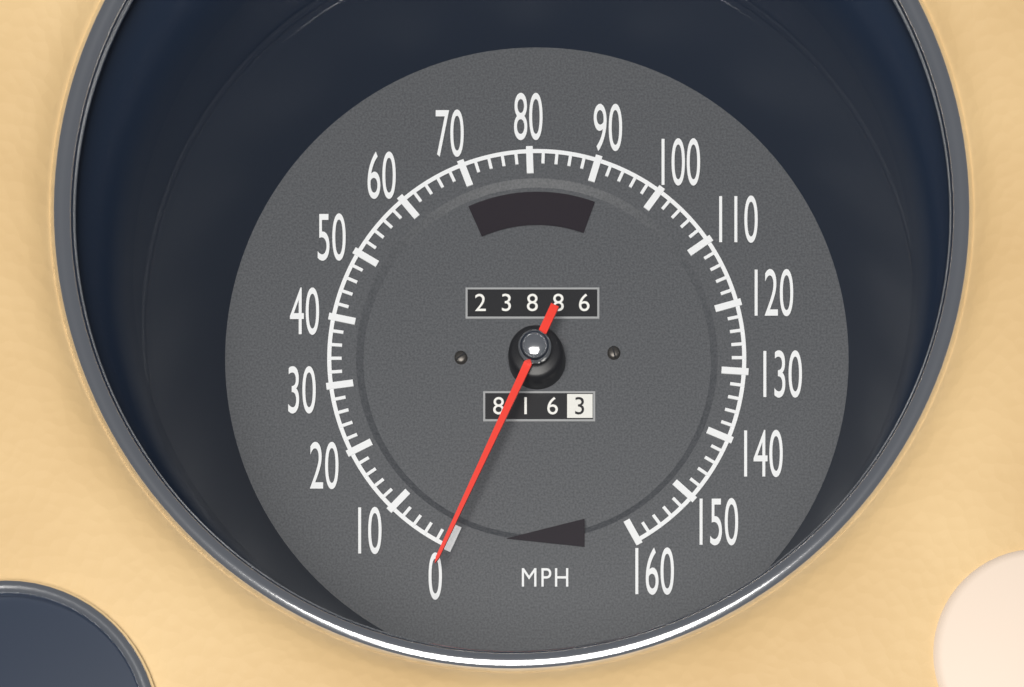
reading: 0 MPH
